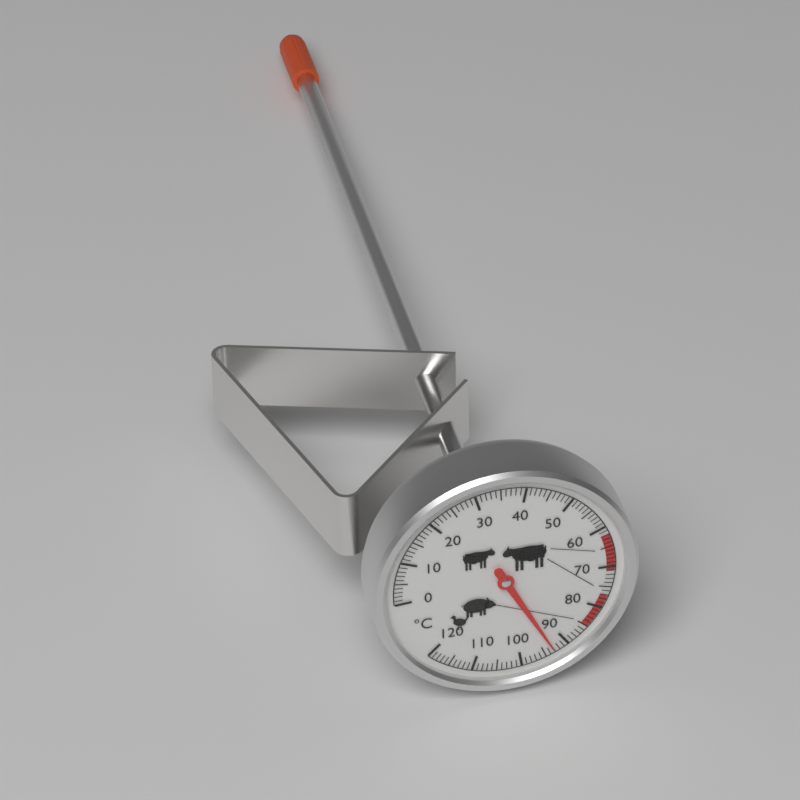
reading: 93 °C
